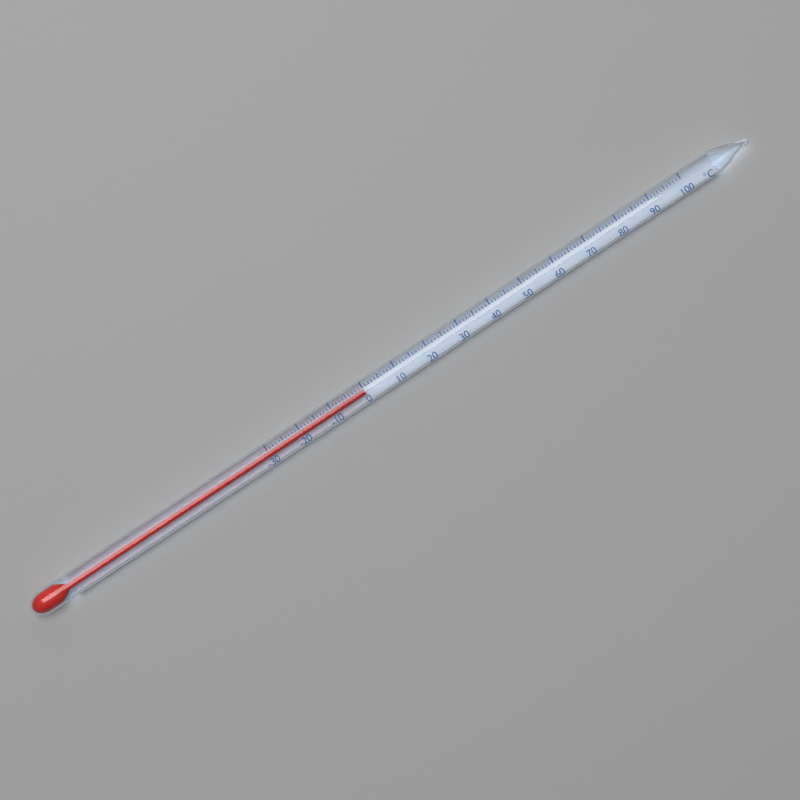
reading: 0 °C
